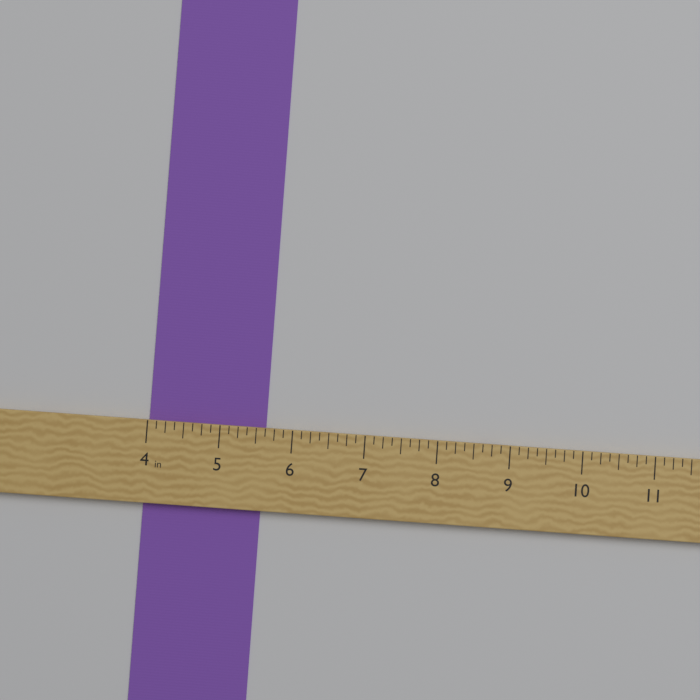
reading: 5.625 in
